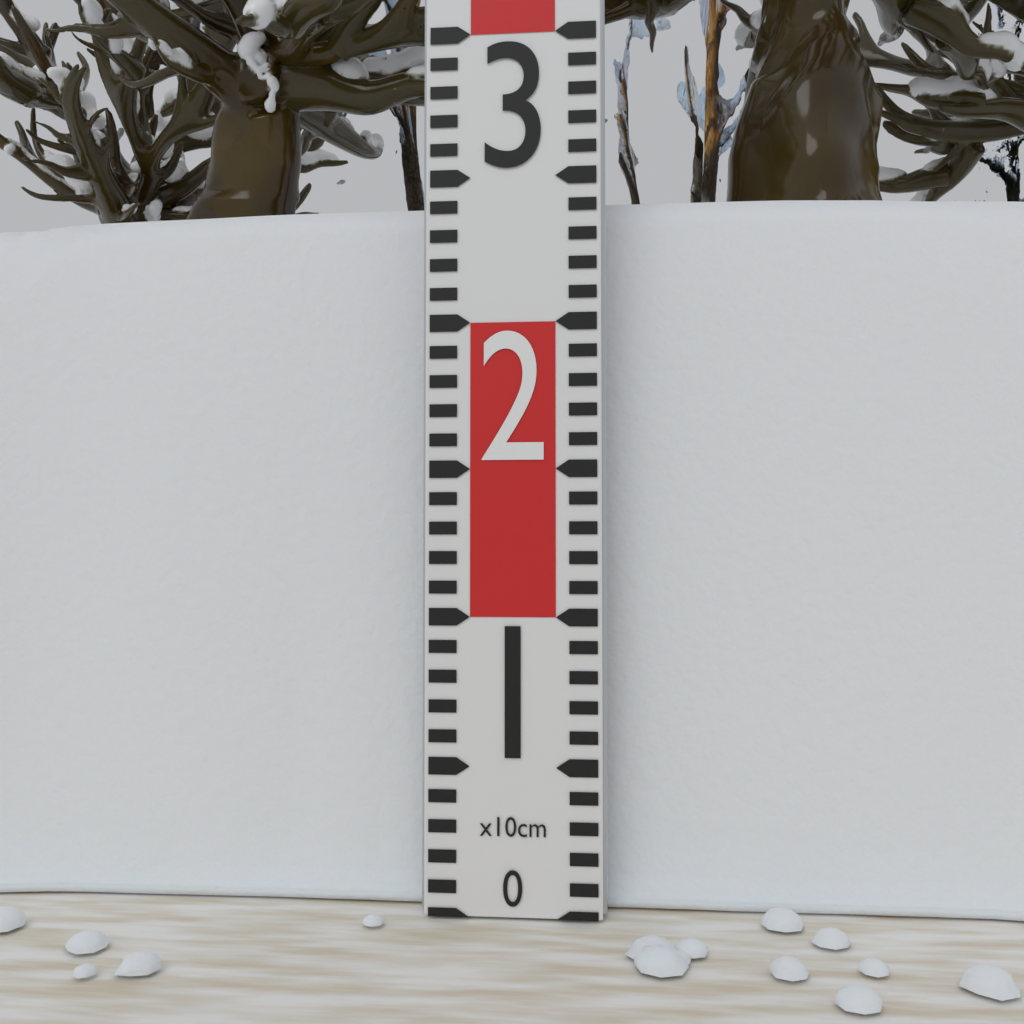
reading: 25 cm
